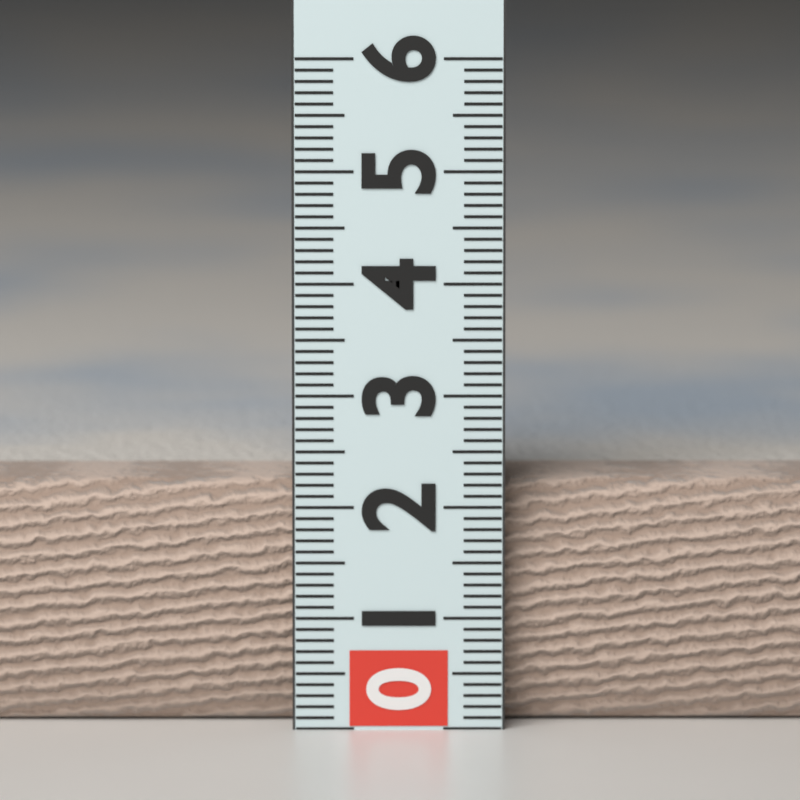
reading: 2.2 (no unit)
